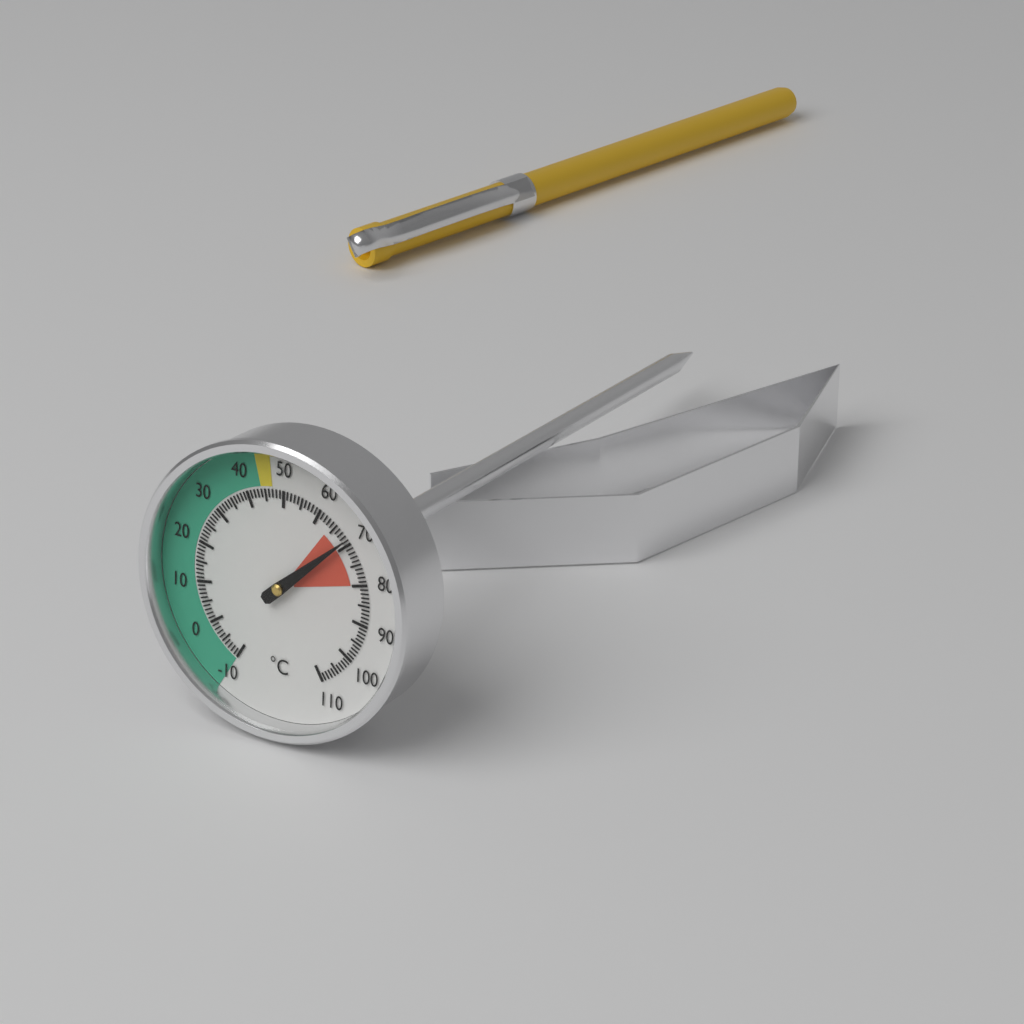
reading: 69 °C
